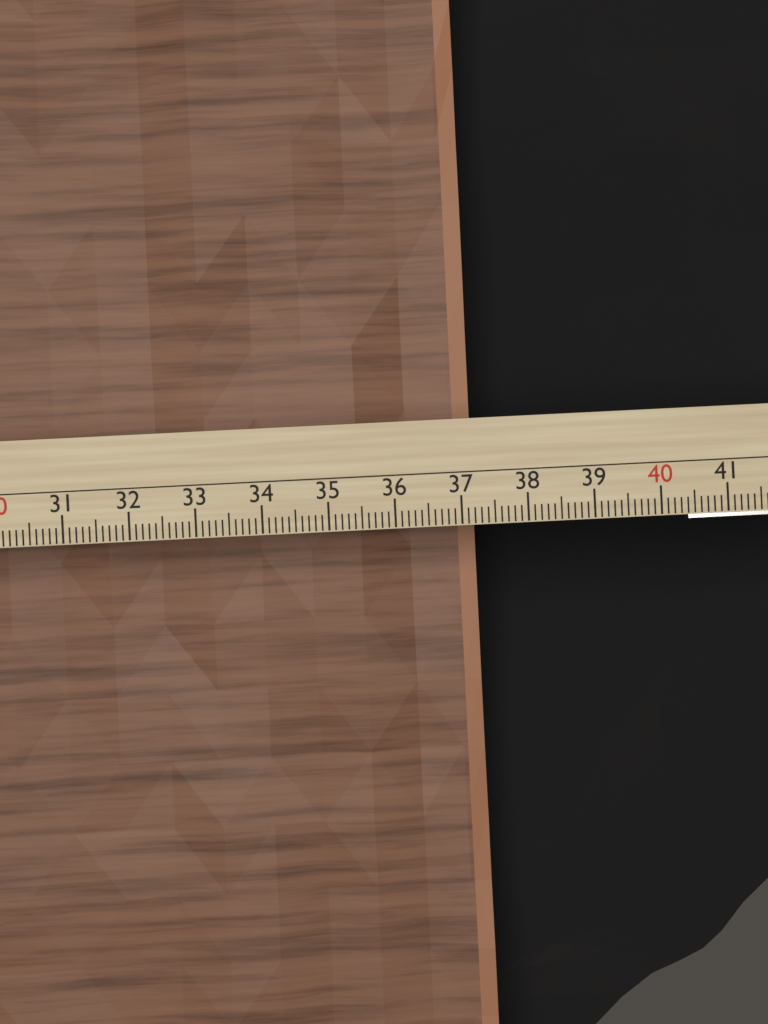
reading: 37.3 cm
